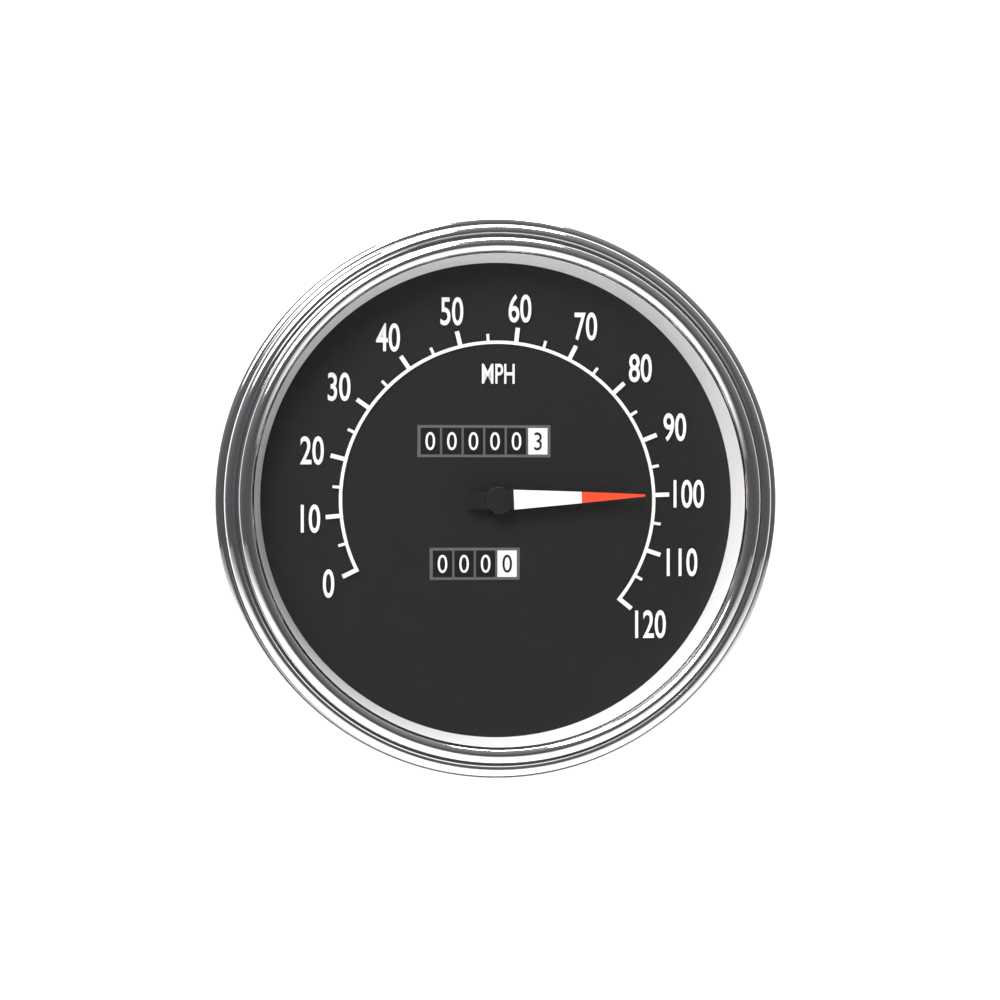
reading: 100 MPH
